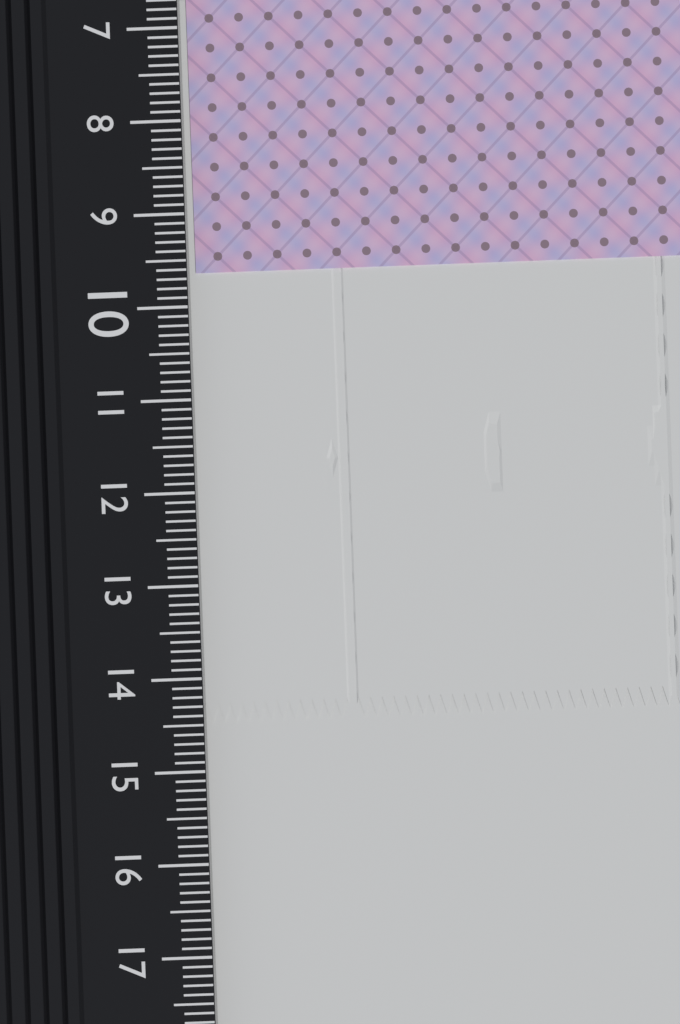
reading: 9.6 cm
